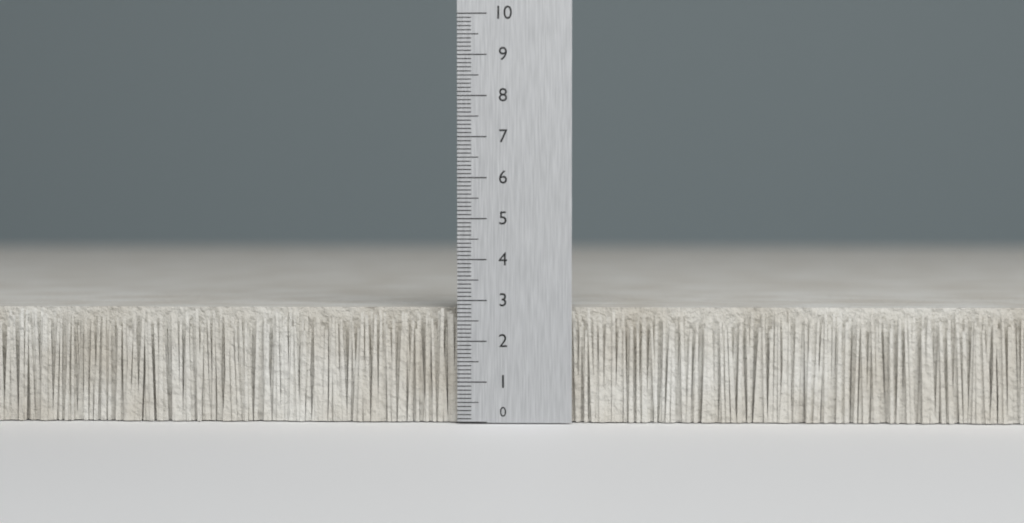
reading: 2.8 (no unit)
